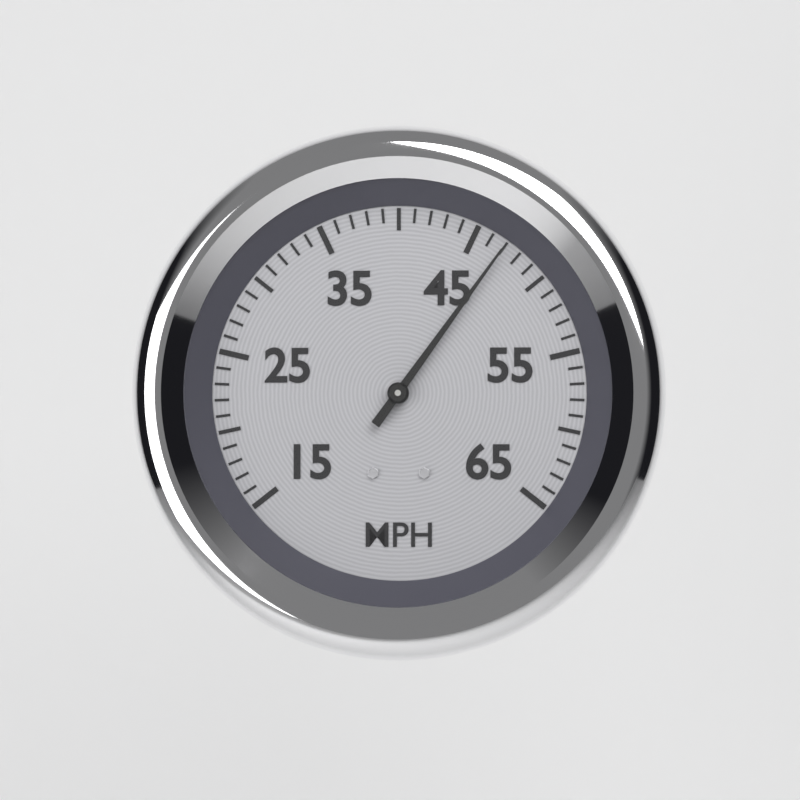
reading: 47 MPH
